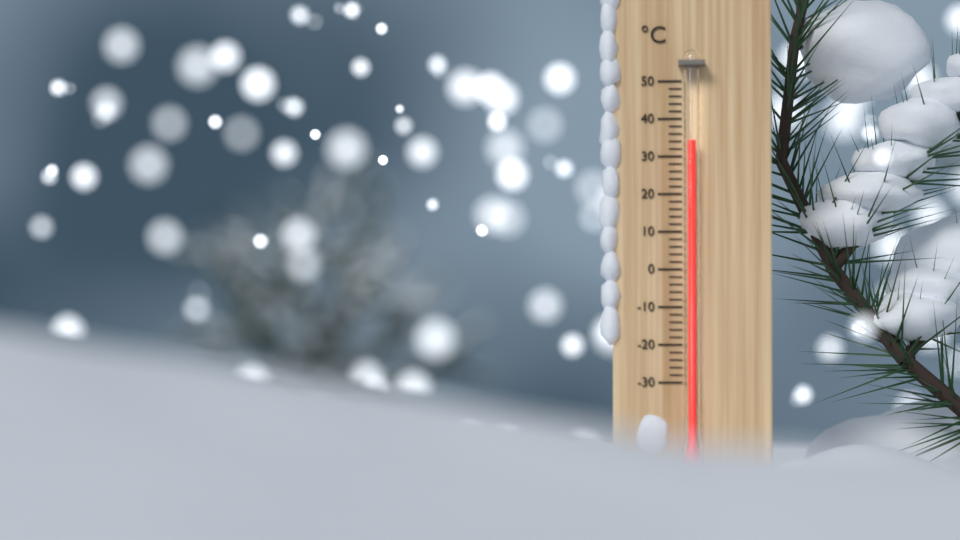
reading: 34 °C
